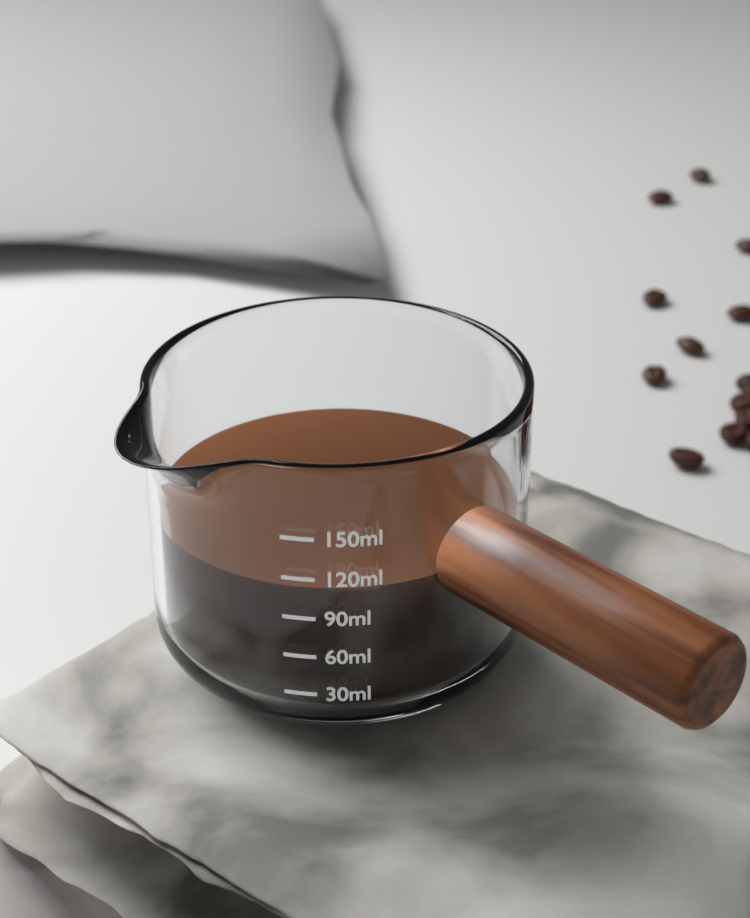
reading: 110 ml
